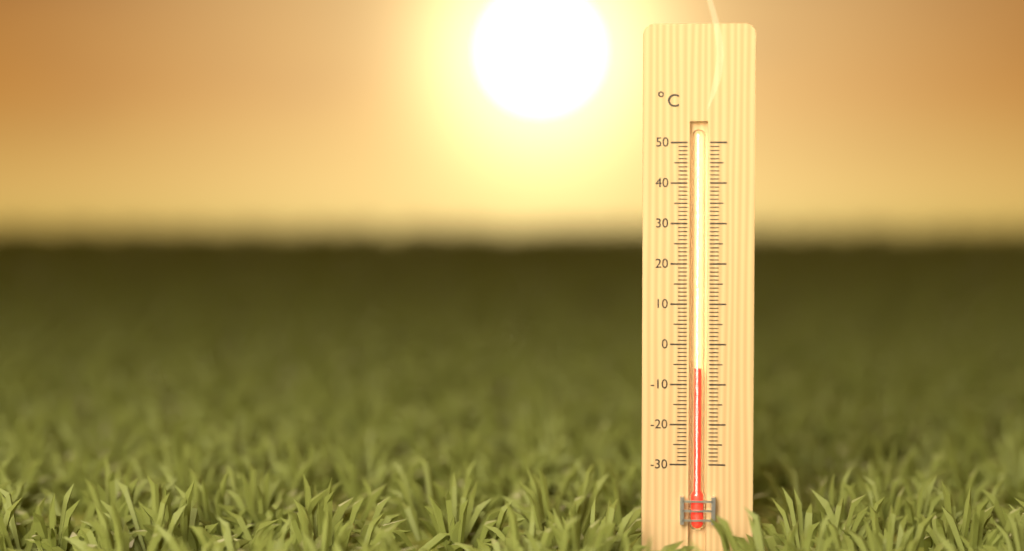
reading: -6 °C
